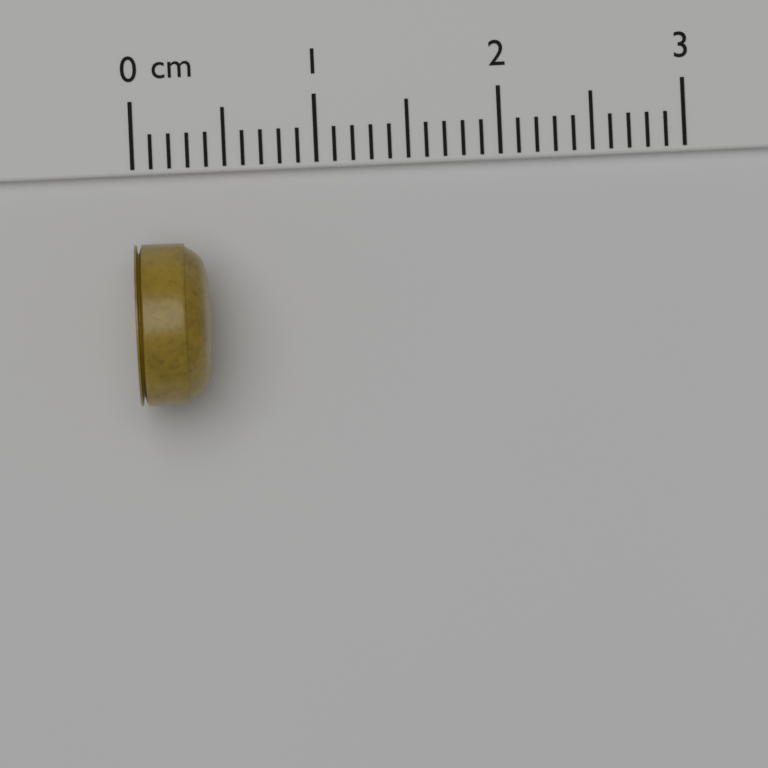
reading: 0.4 cm
